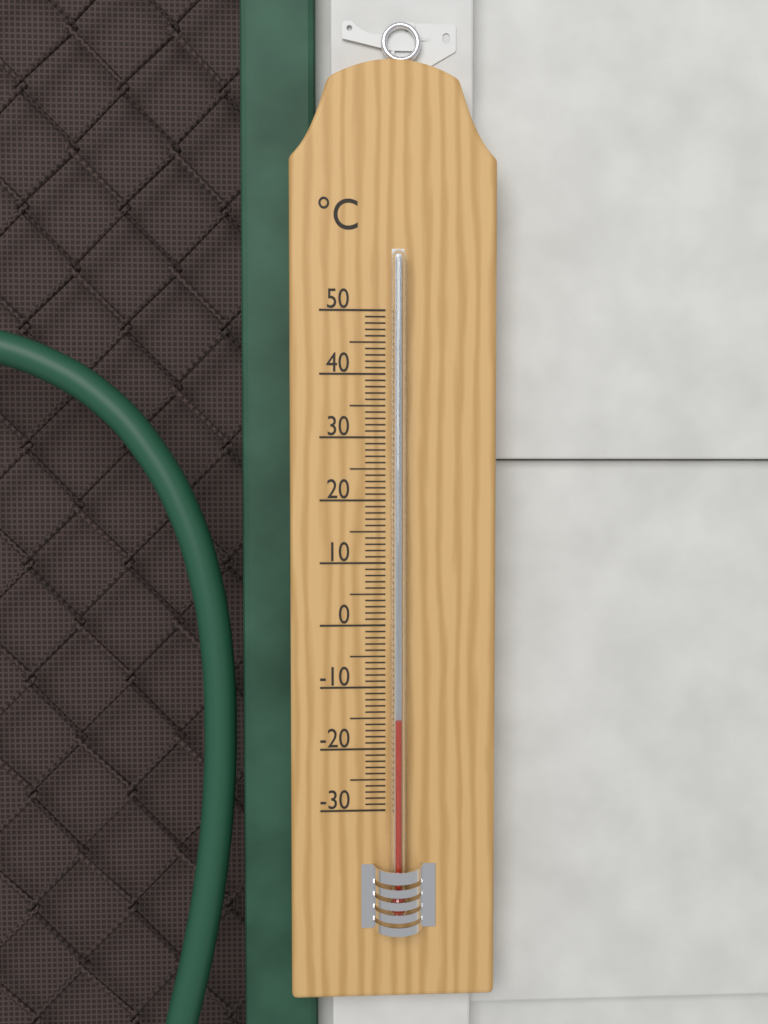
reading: -15 °C
